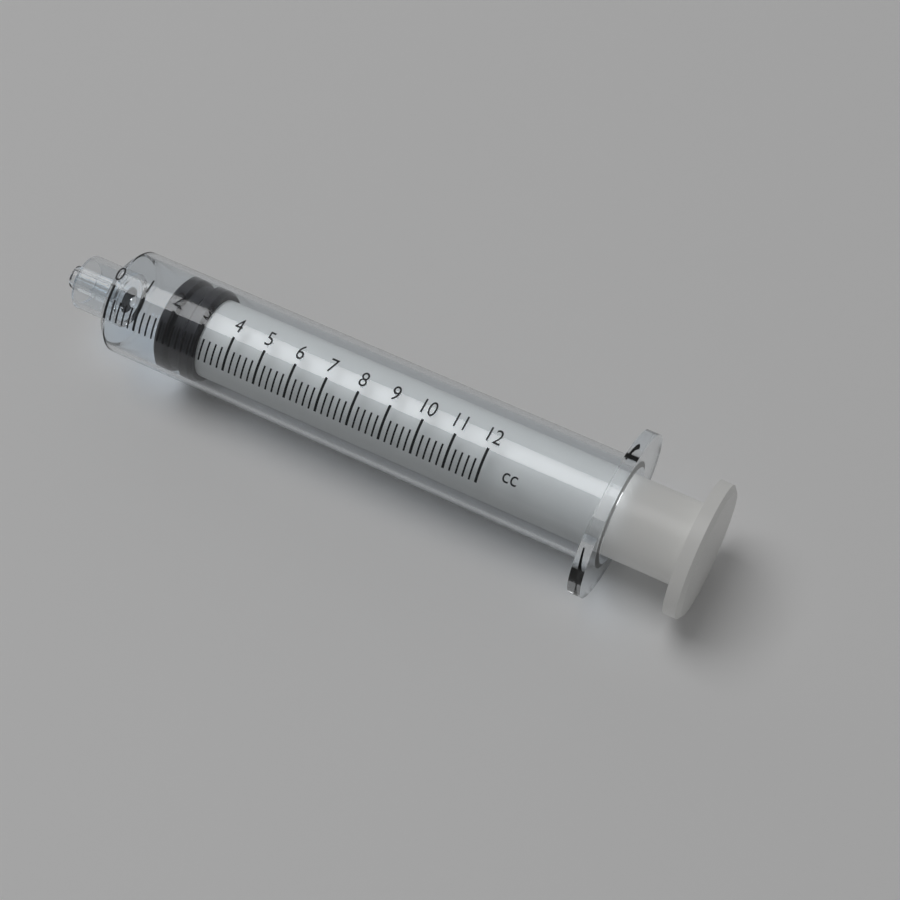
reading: 1.6 cc
